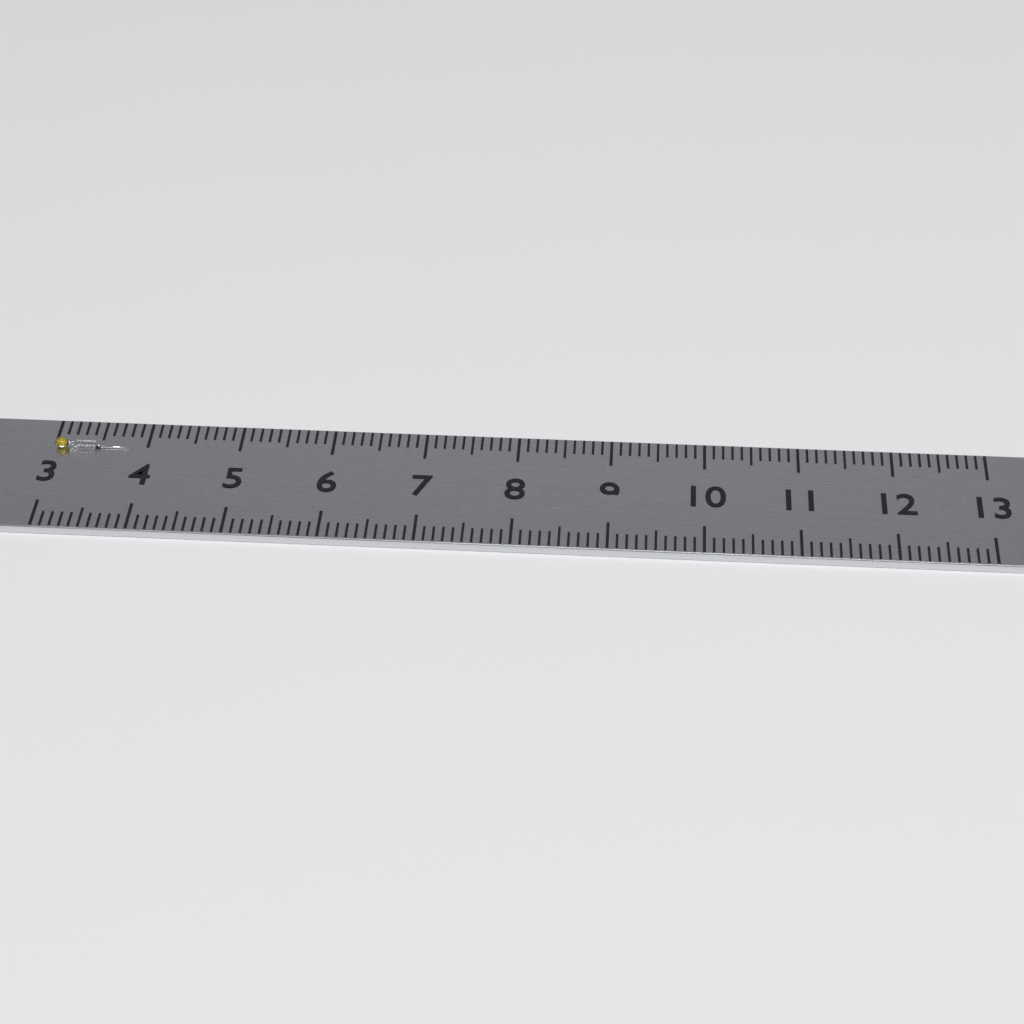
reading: 3.8 (no unit)
